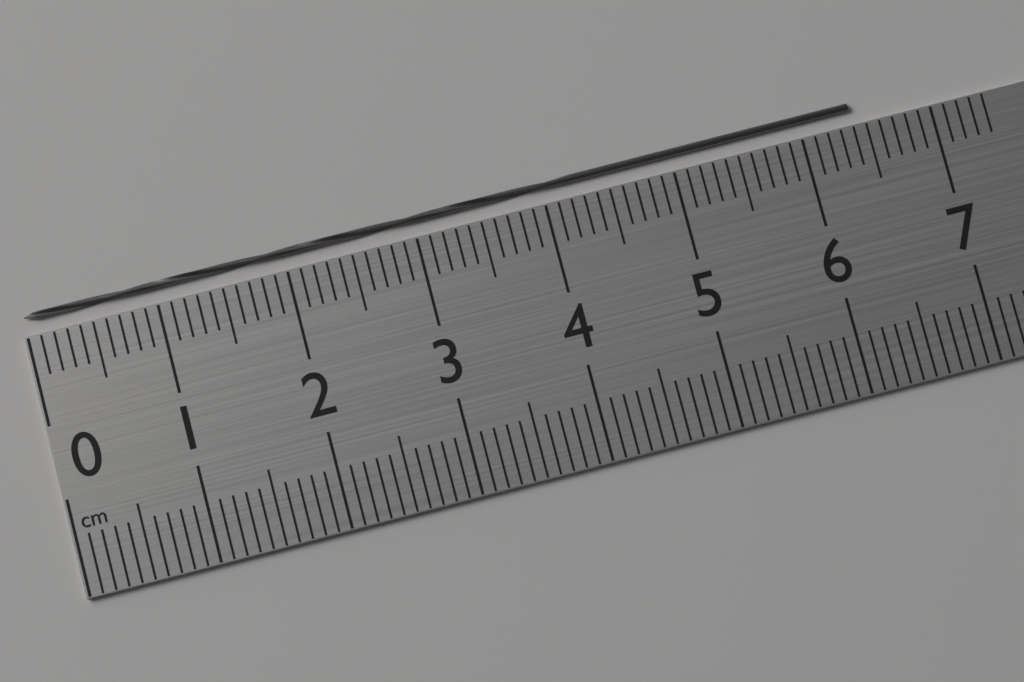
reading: 6.4 cm
